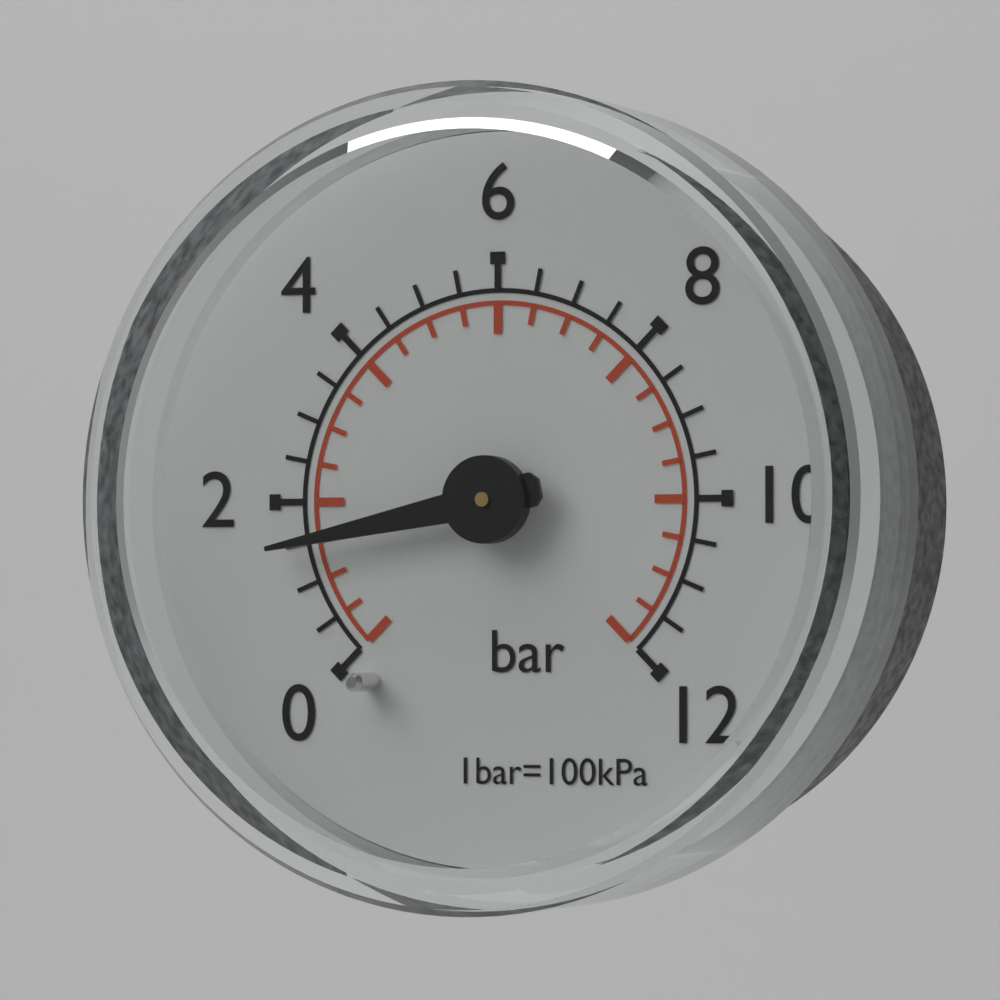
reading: 1.5 bar
